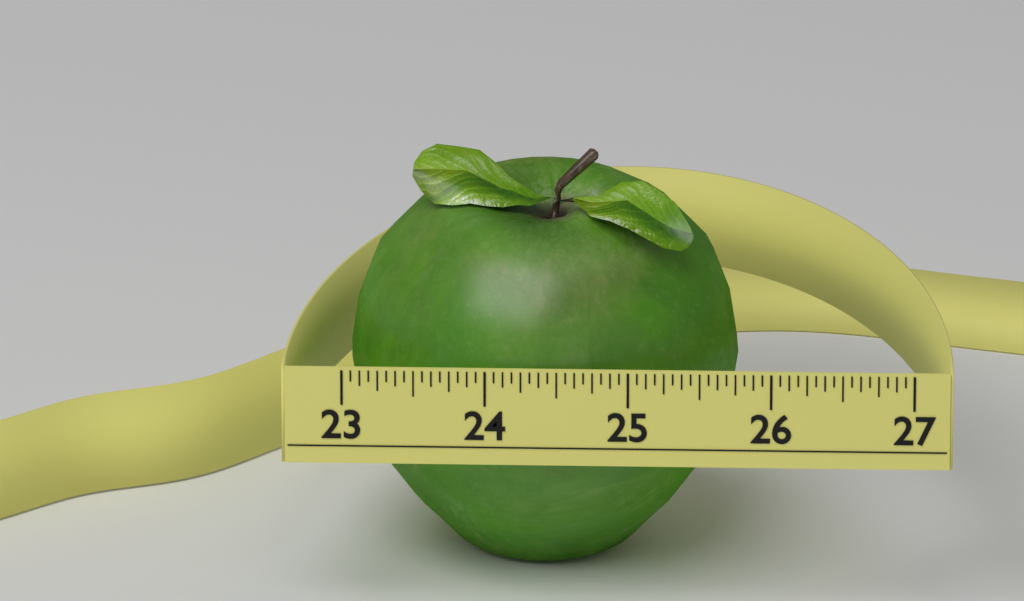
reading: 25.7500 (no unit)
